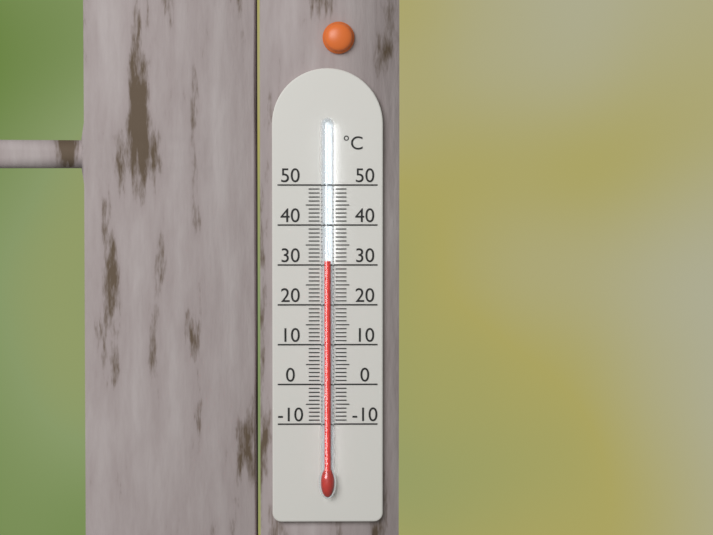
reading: 31 °C
